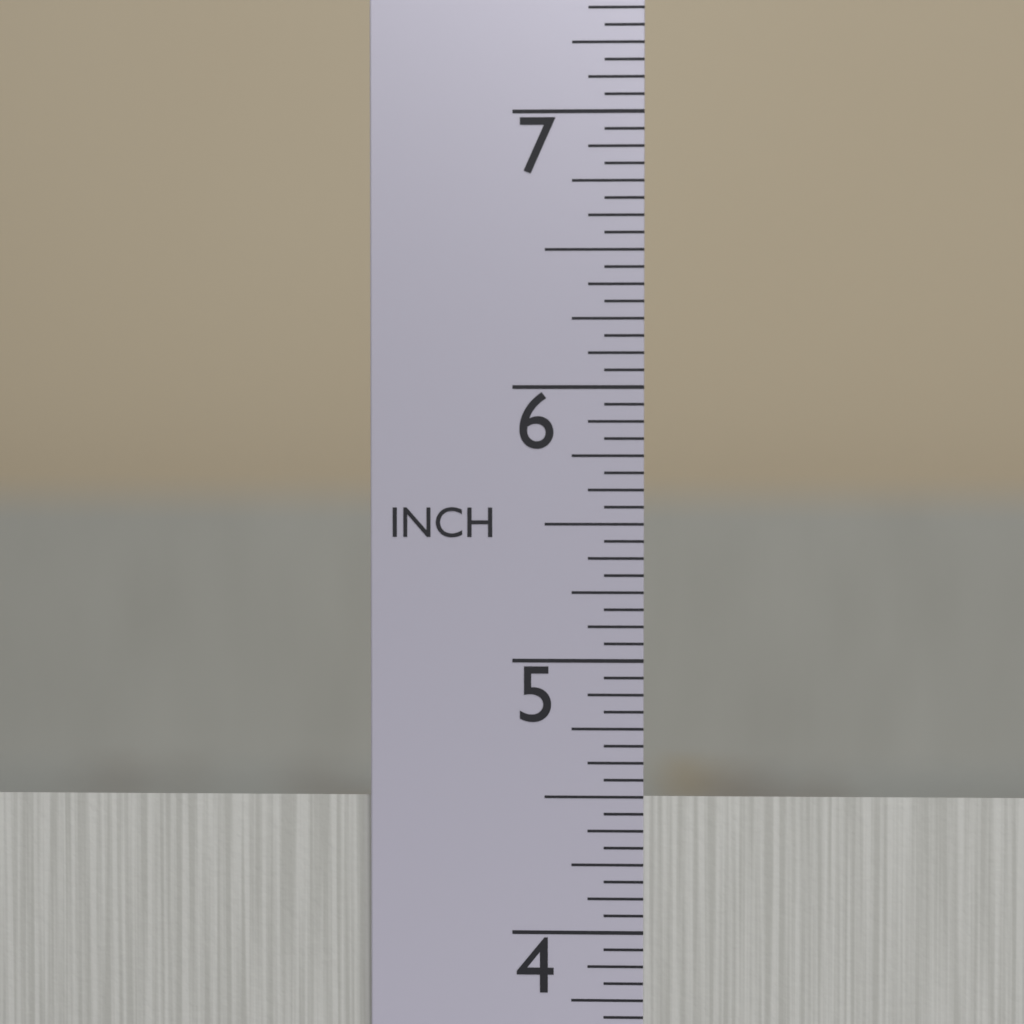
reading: 4.5000 in
